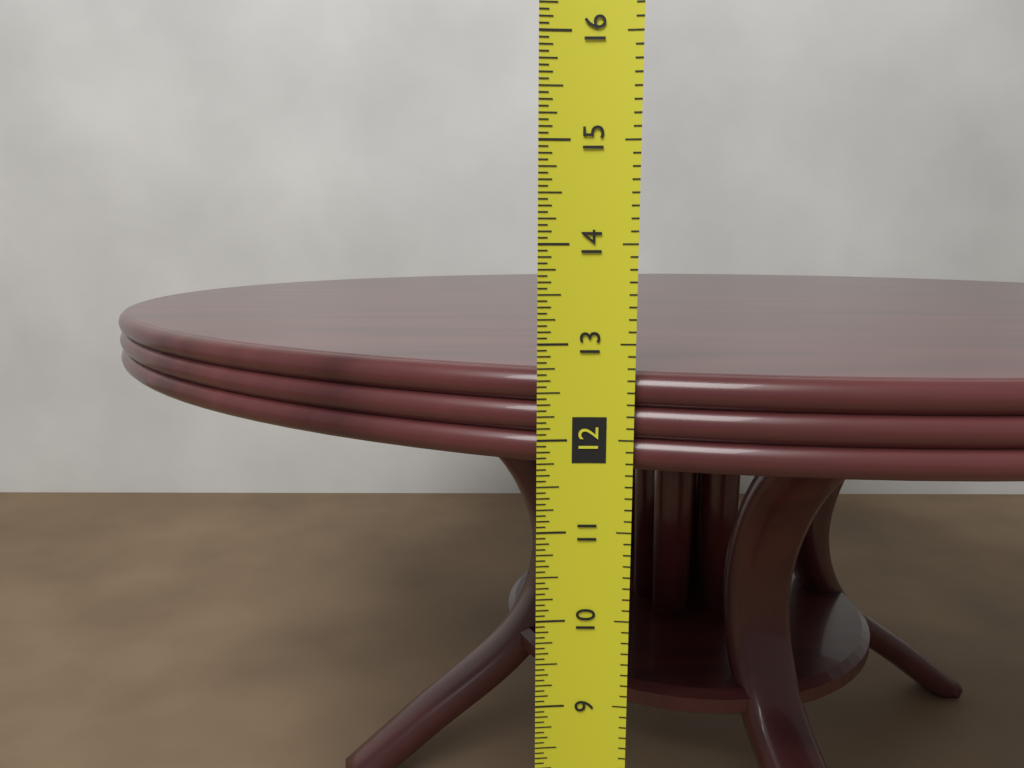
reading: 12.6875 in
